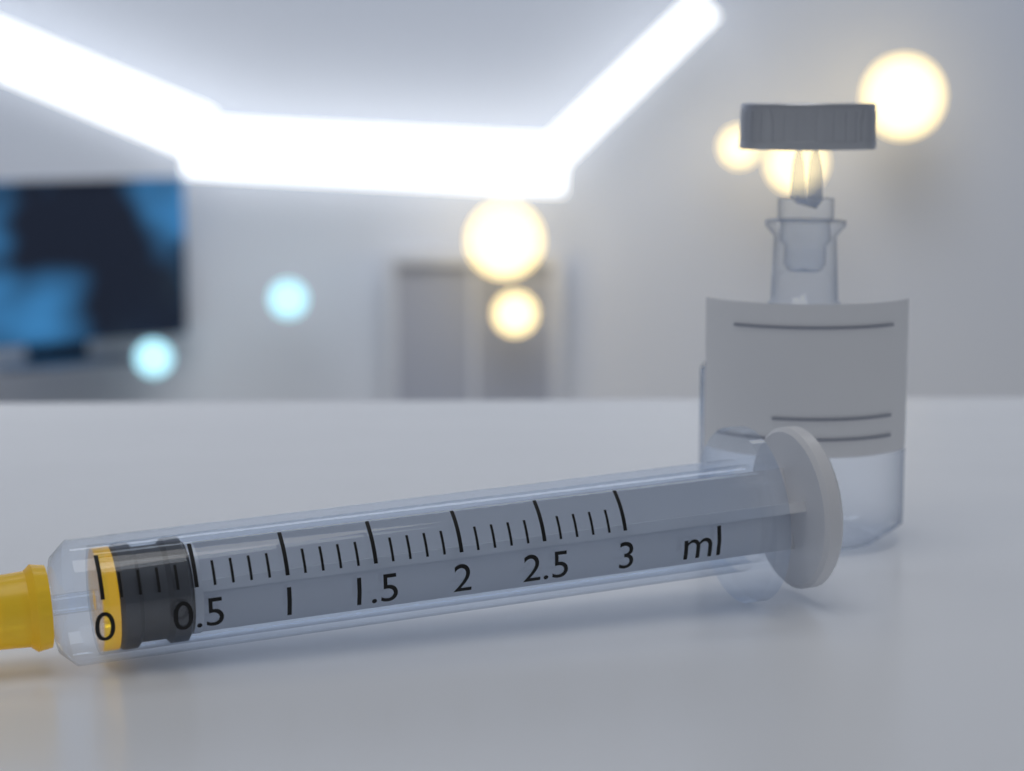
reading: 0.1 ml
